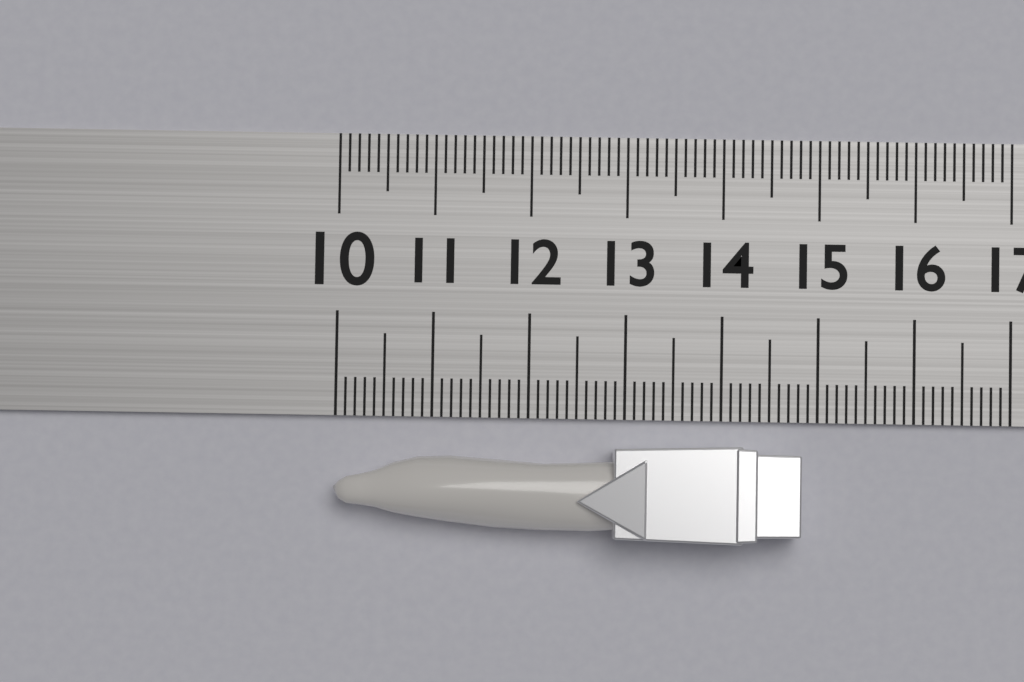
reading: 14.8 (no unit)
